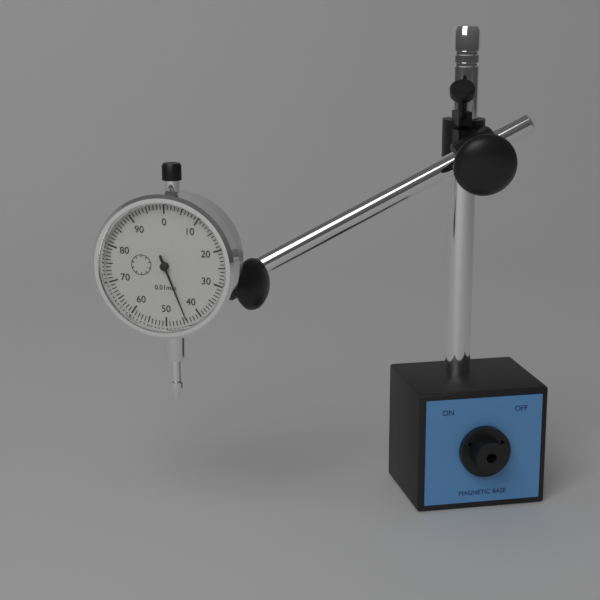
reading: 0.44 mm
